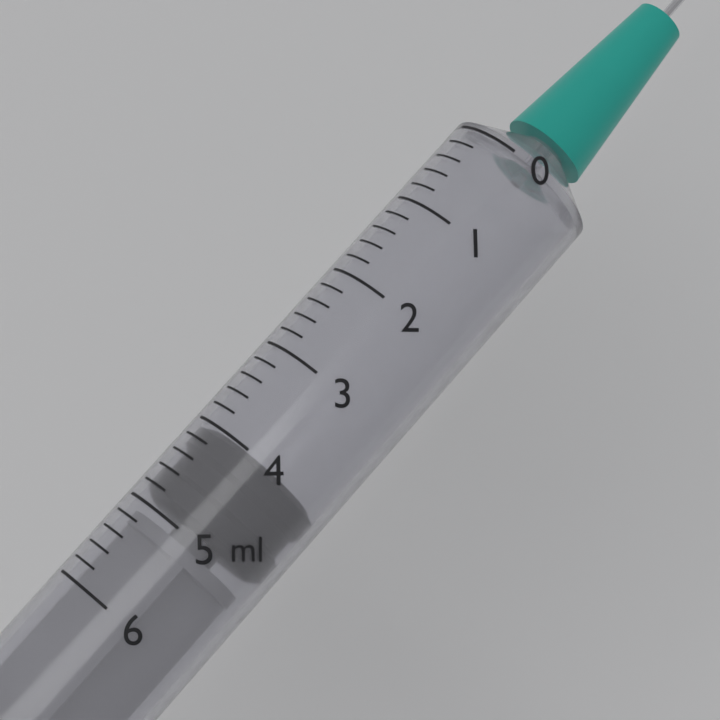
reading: 4.0 ml
